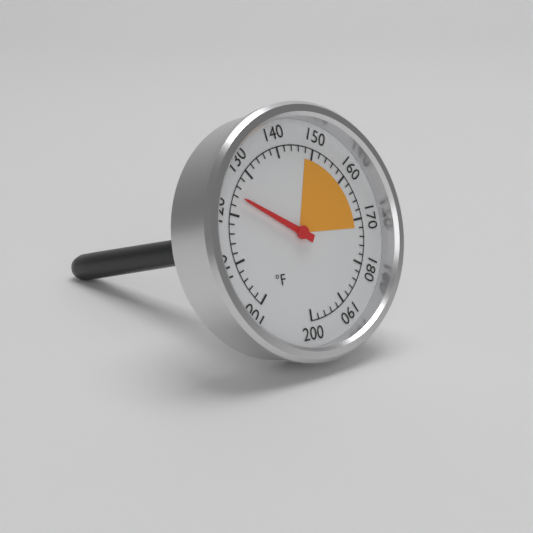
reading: 124 °F
